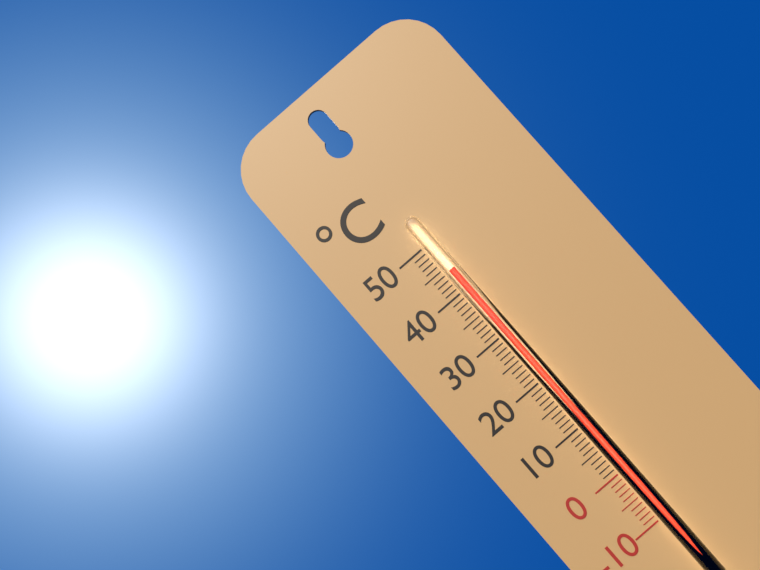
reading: 44 °C
